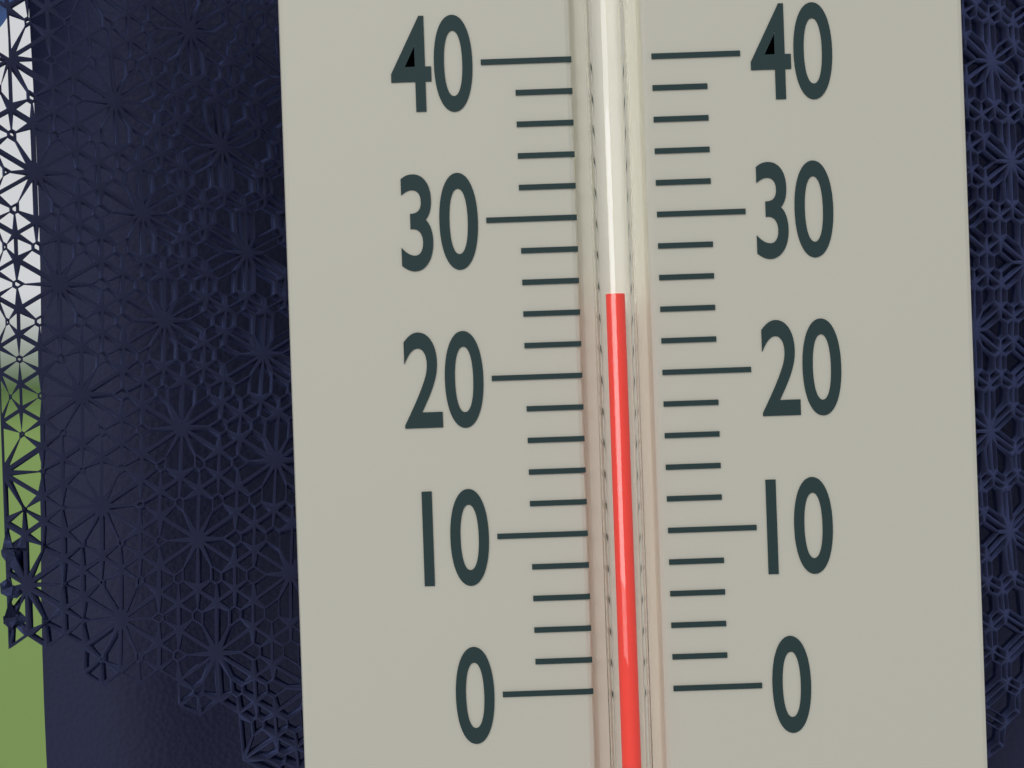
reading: 25 (no unit)
